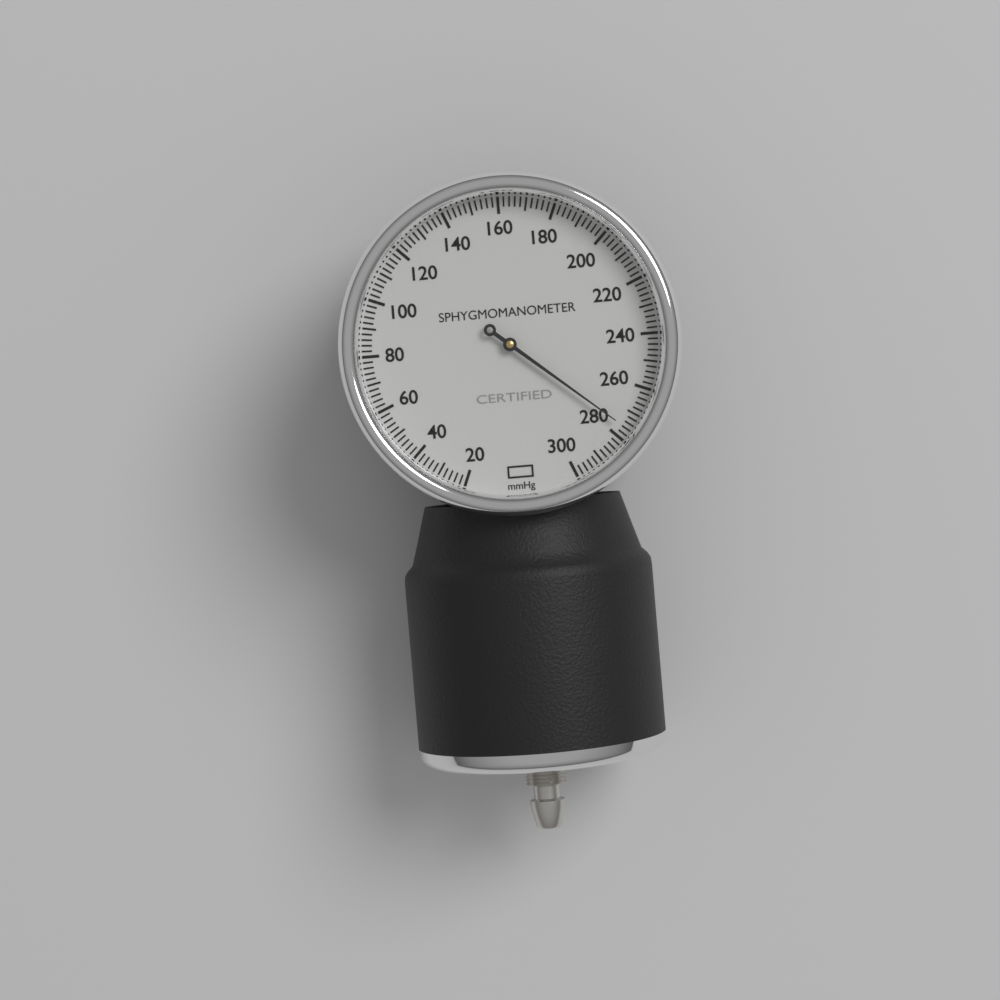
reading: 276 mmHg
